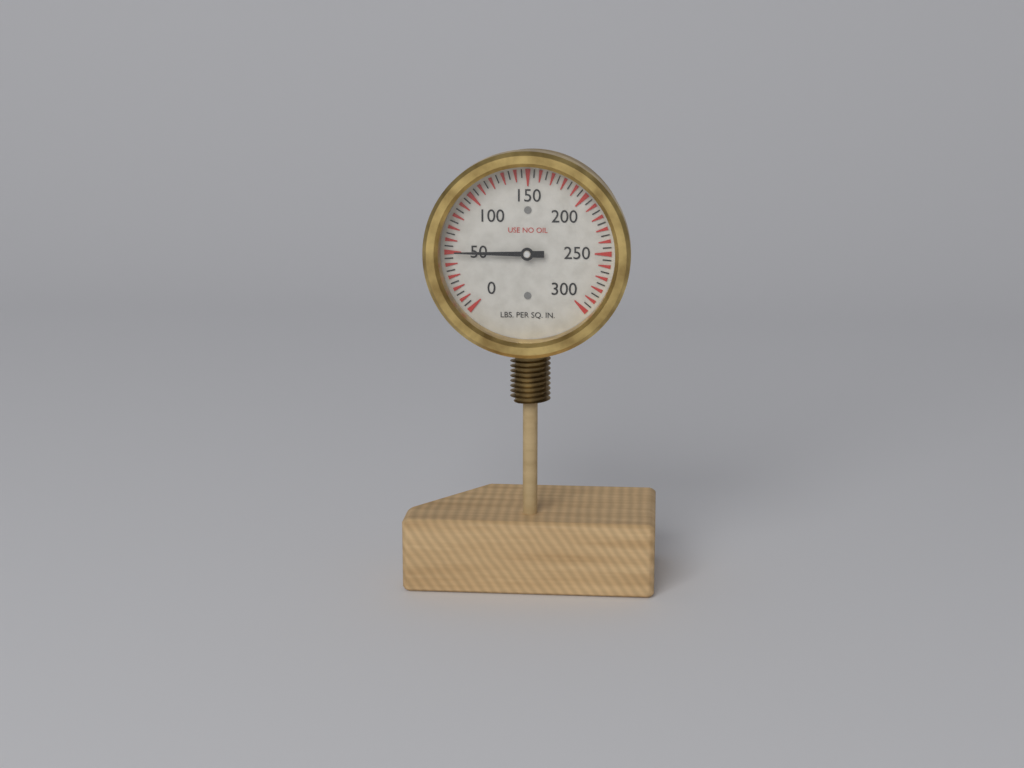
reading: 50 psi
